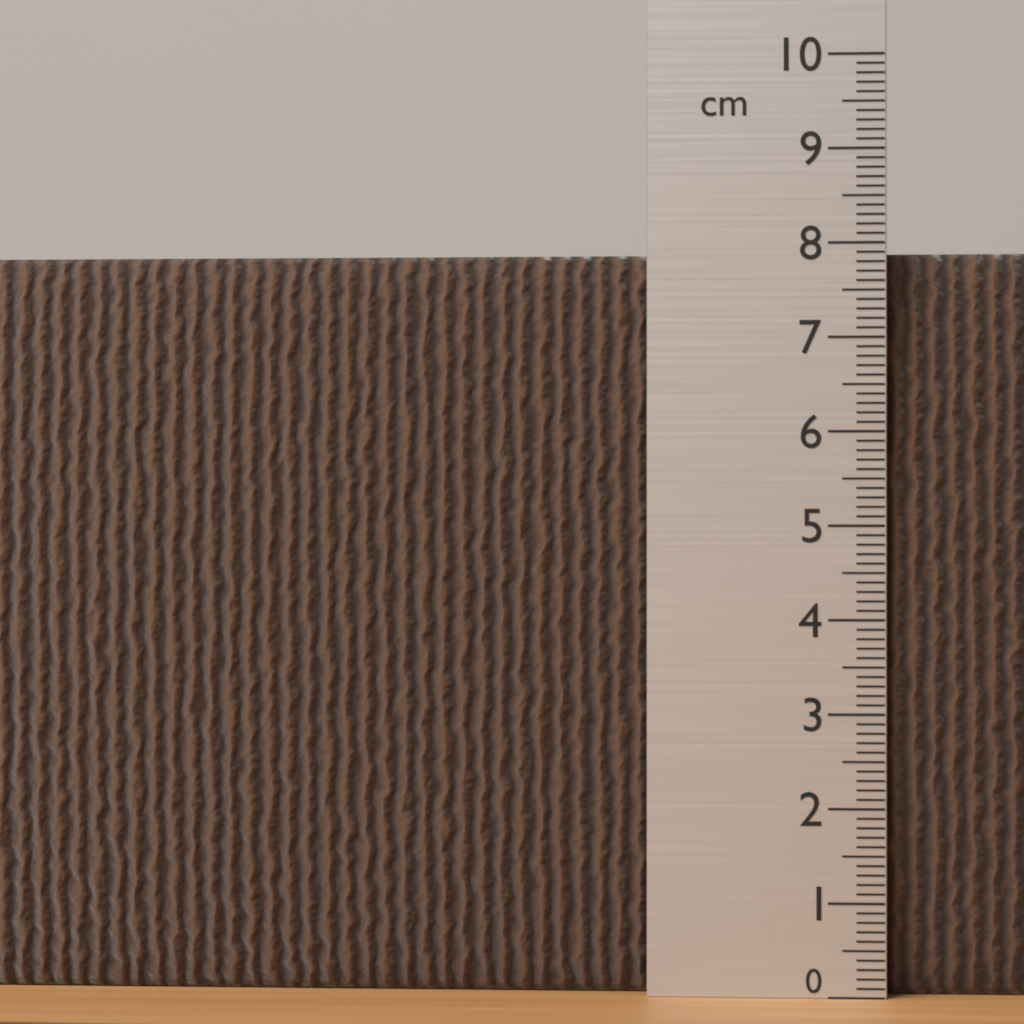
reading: 7.9 cm
